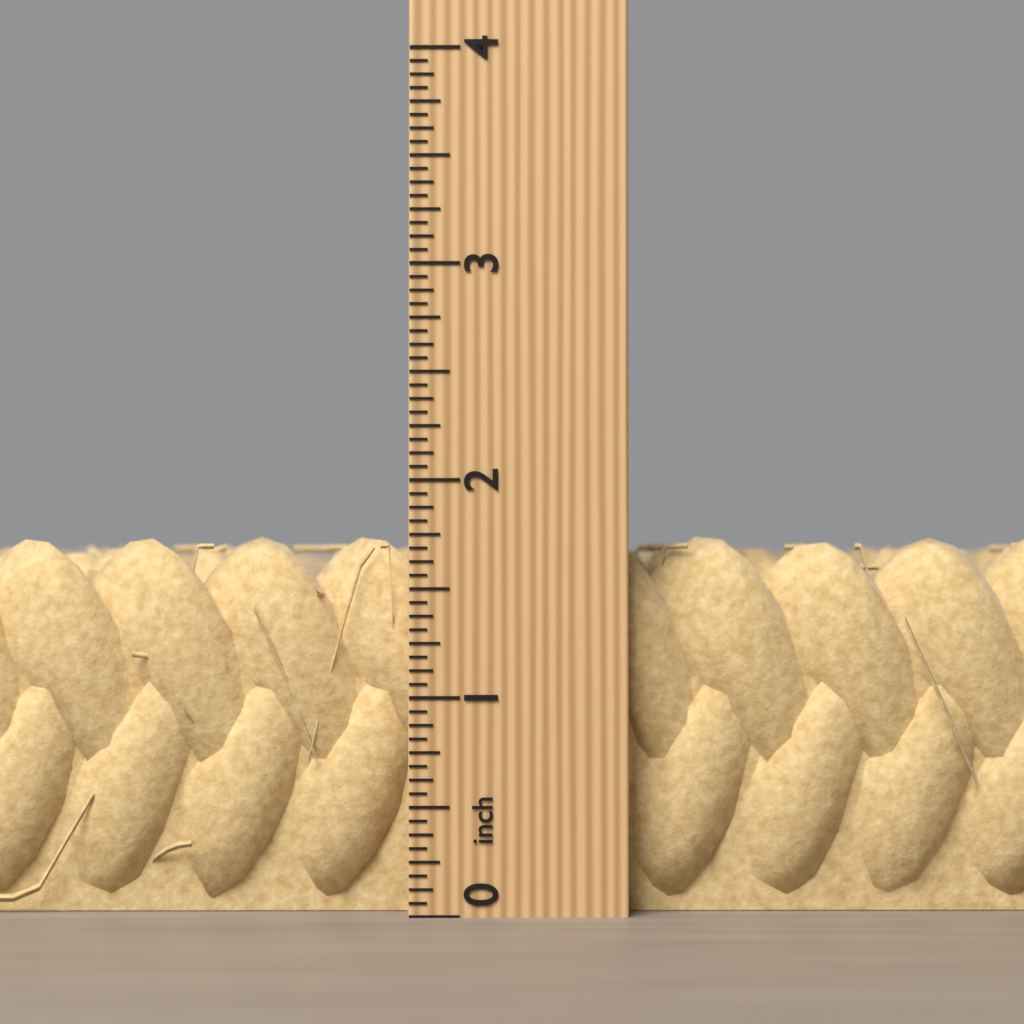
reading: 1.7500 inch
